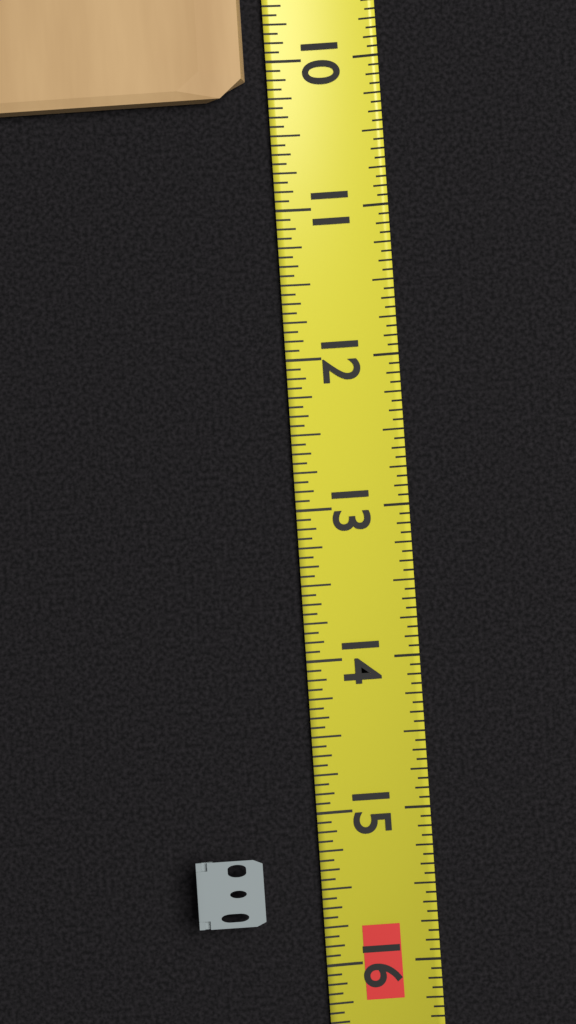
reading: 10.2500 (no unit)
